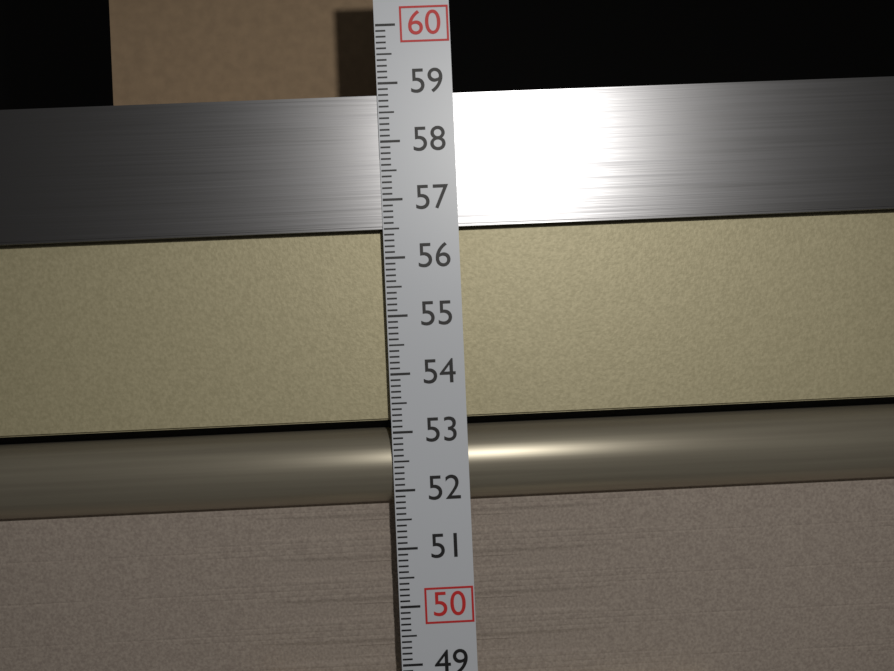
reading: 58.8 (no unit)
